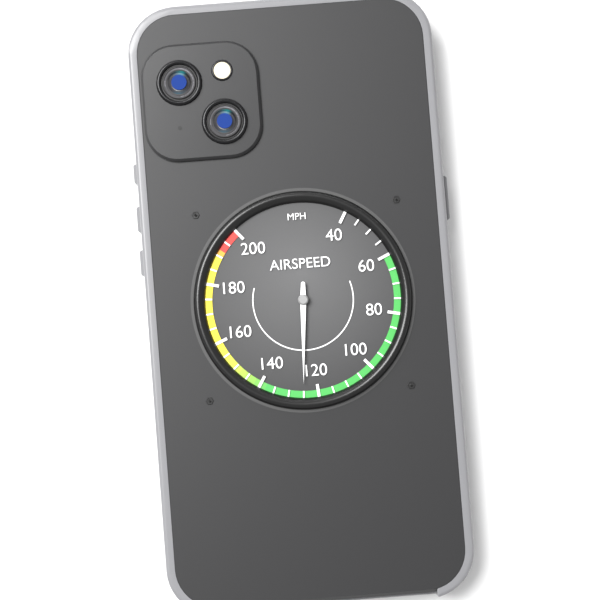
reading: 125 mph
